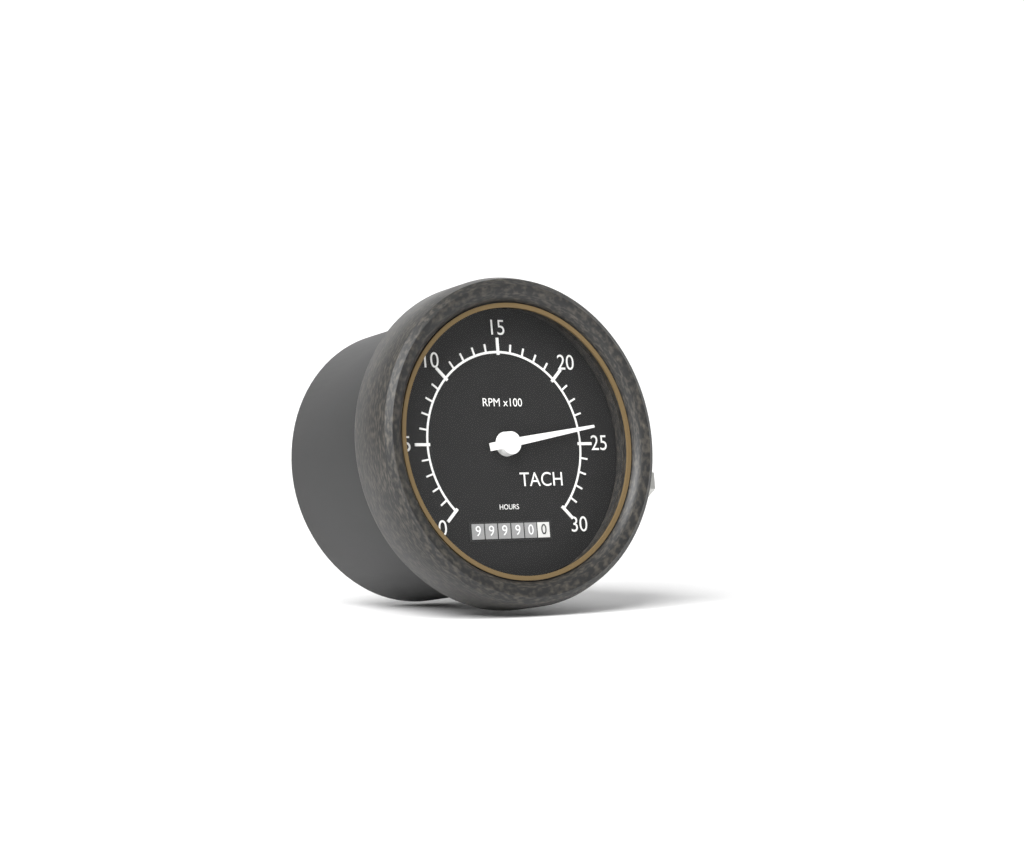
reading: 2400 RPM
